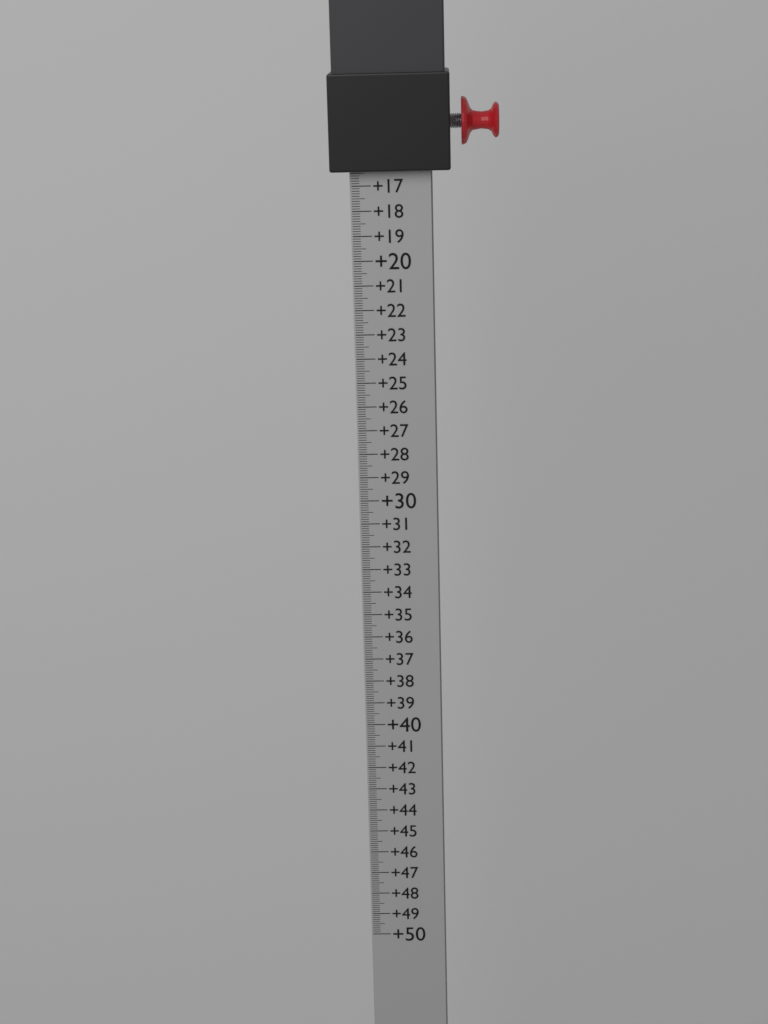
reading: 16.4 (no unit)
